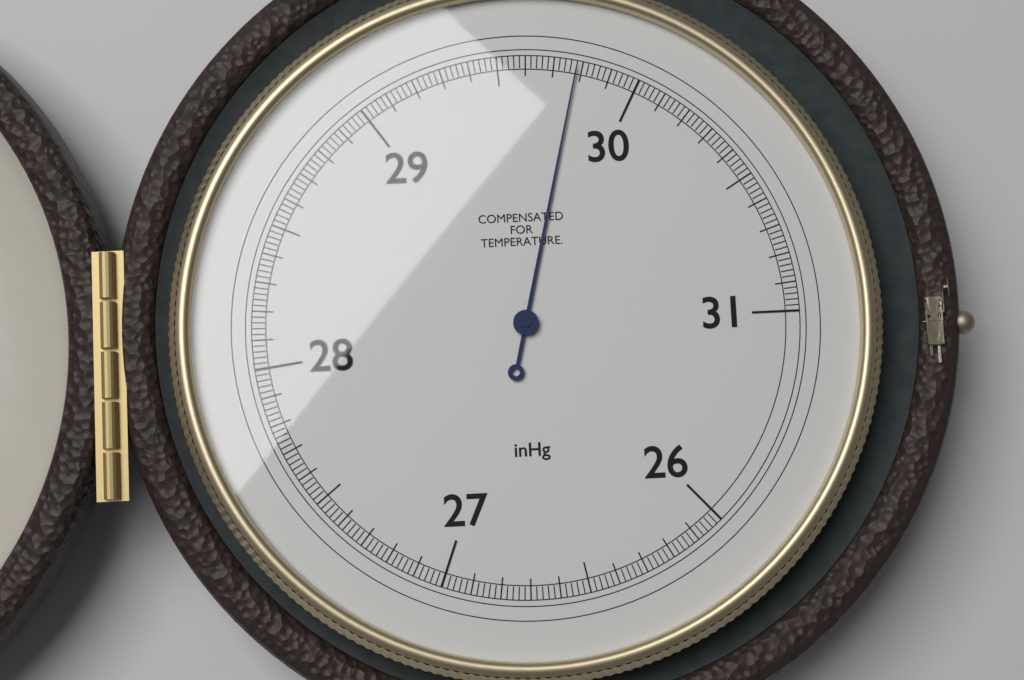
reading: 29.78 inHg
